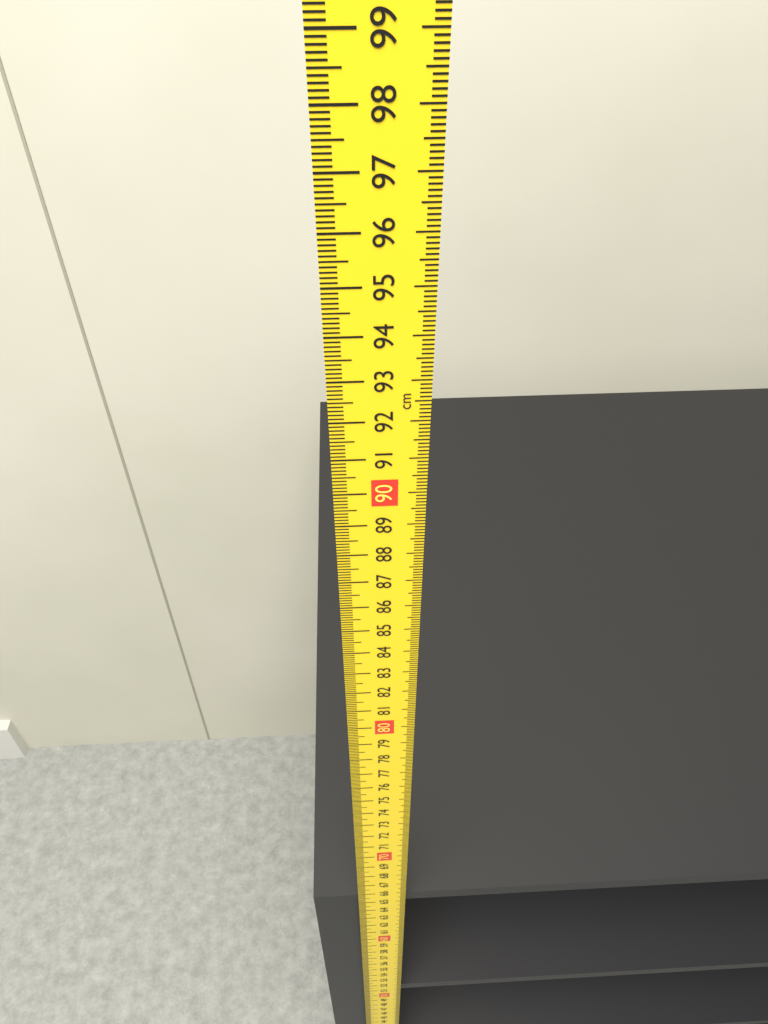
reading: 64.8 cm
